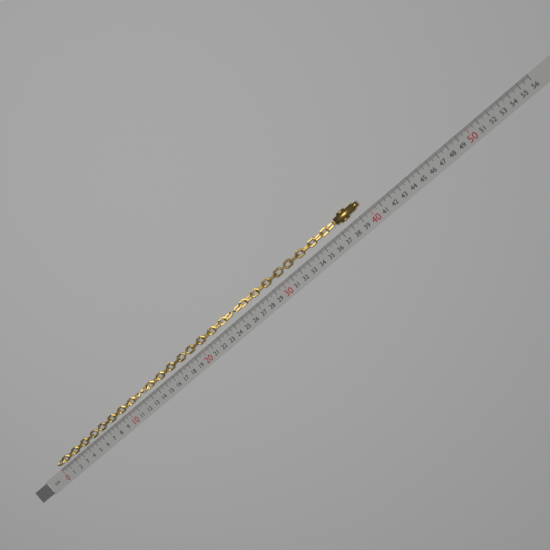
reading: 39.6 cm
